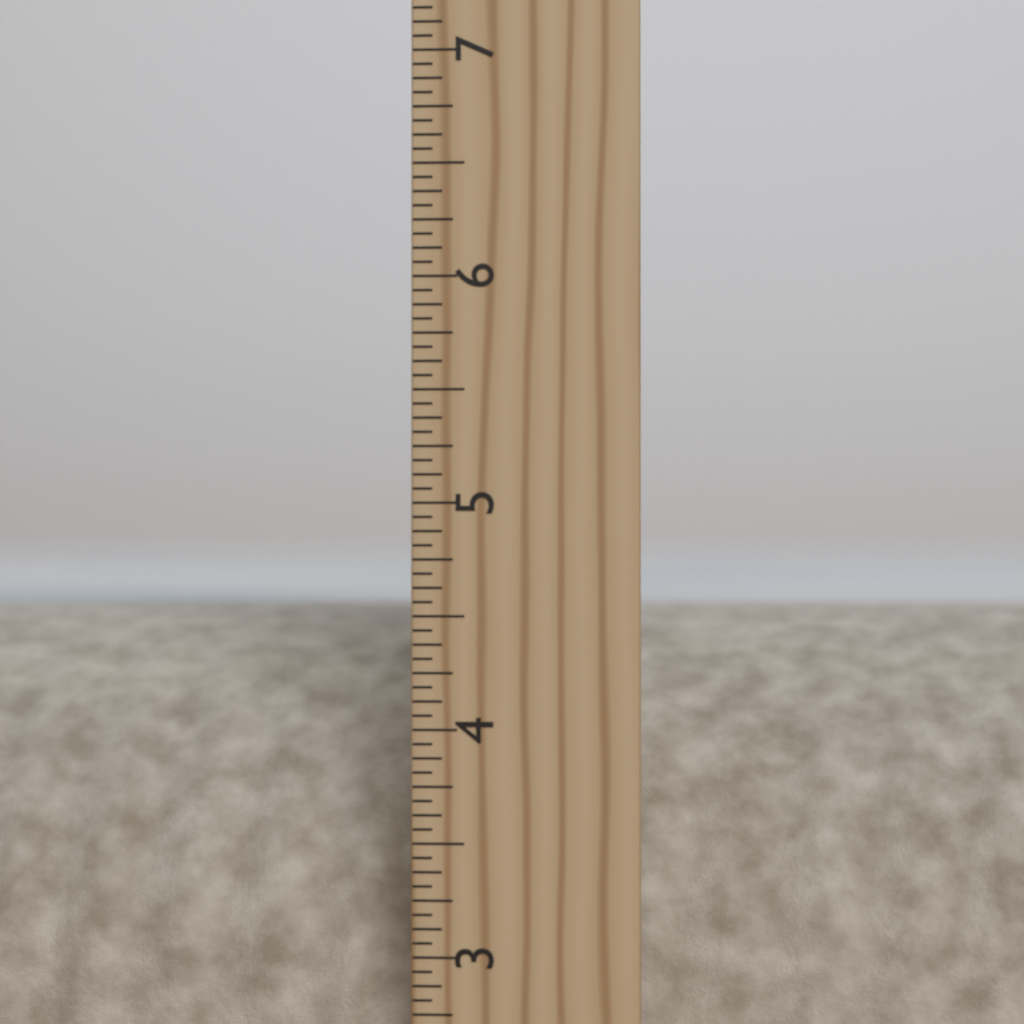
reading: 4.5000 in
